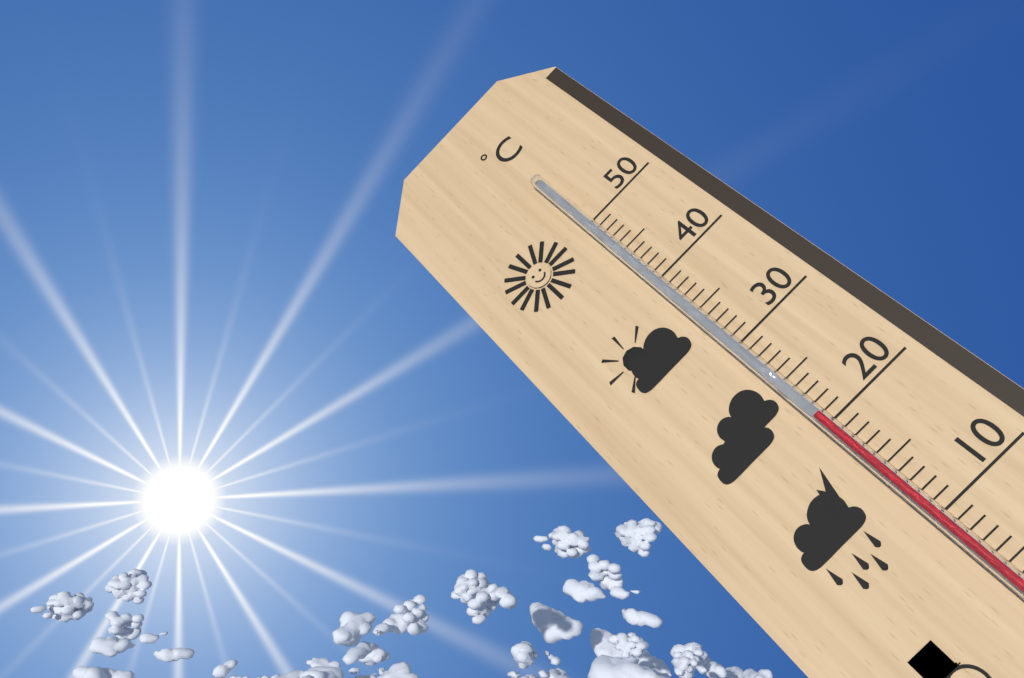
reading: 21 °C
